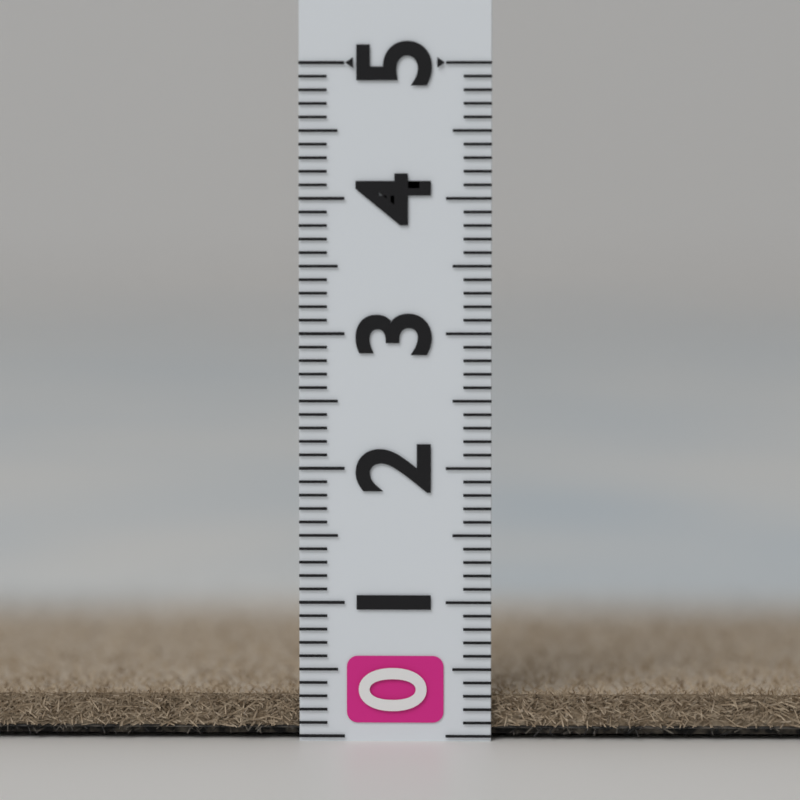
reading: 0.3 (no unit)
